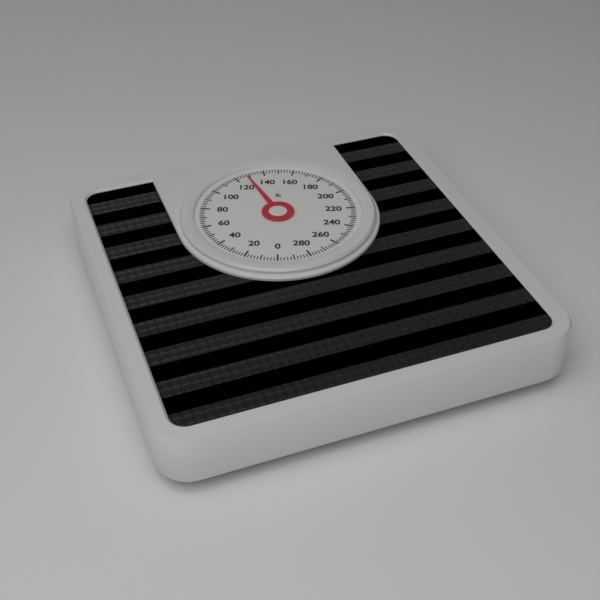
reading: 128 lb
